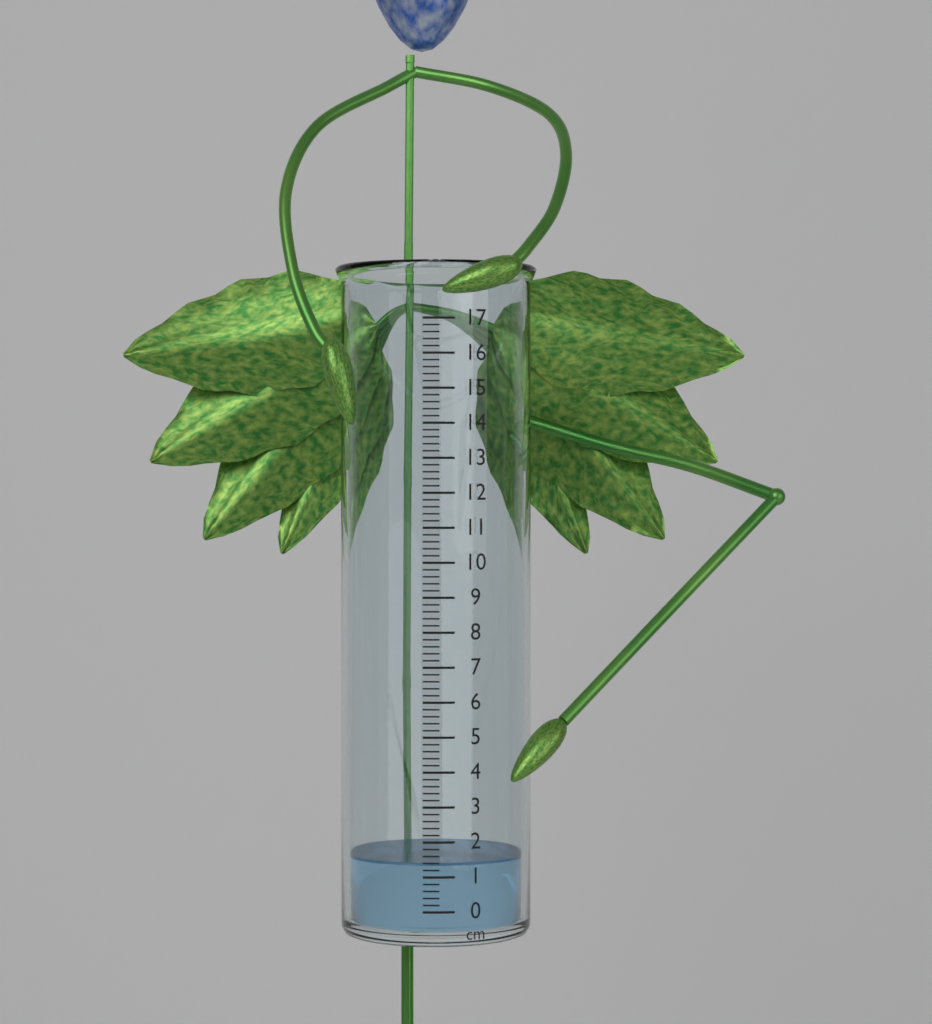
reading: 1.4 cm
